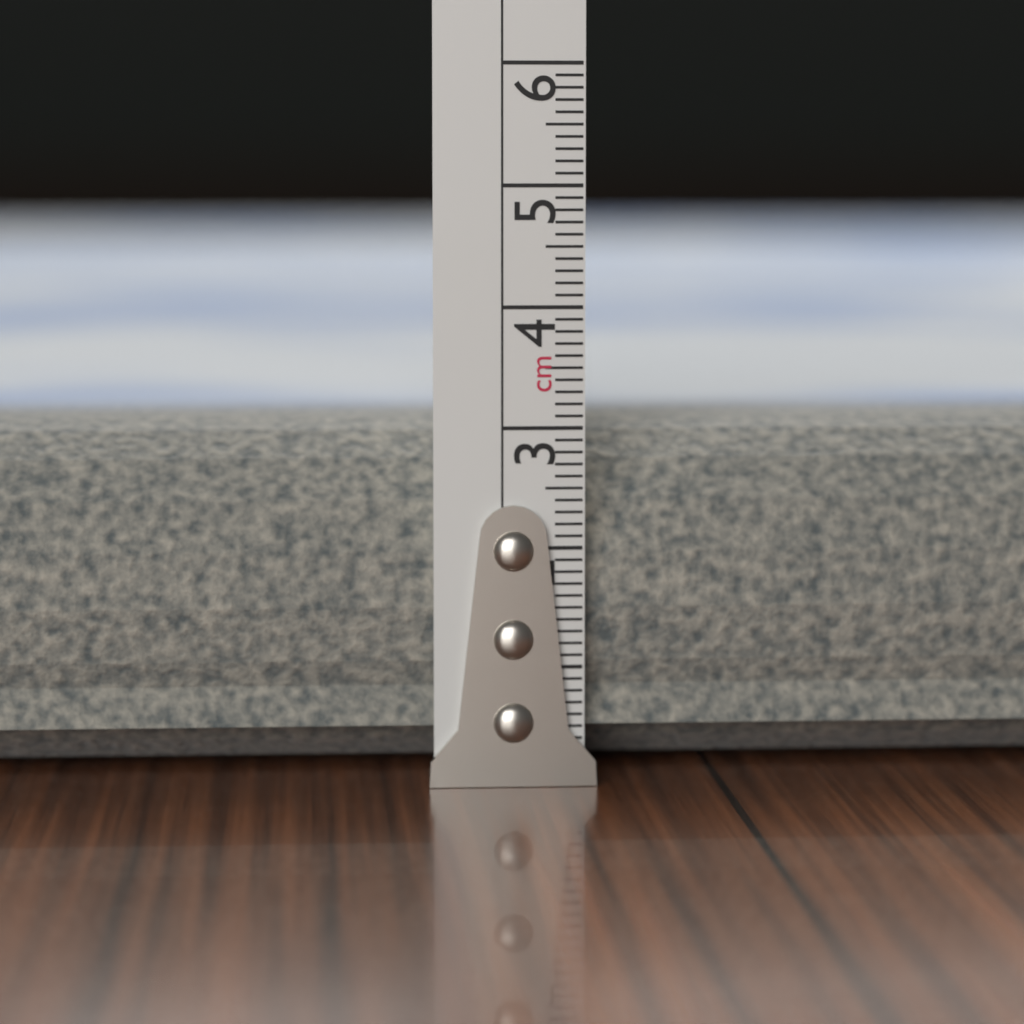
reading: 3.1 cm
